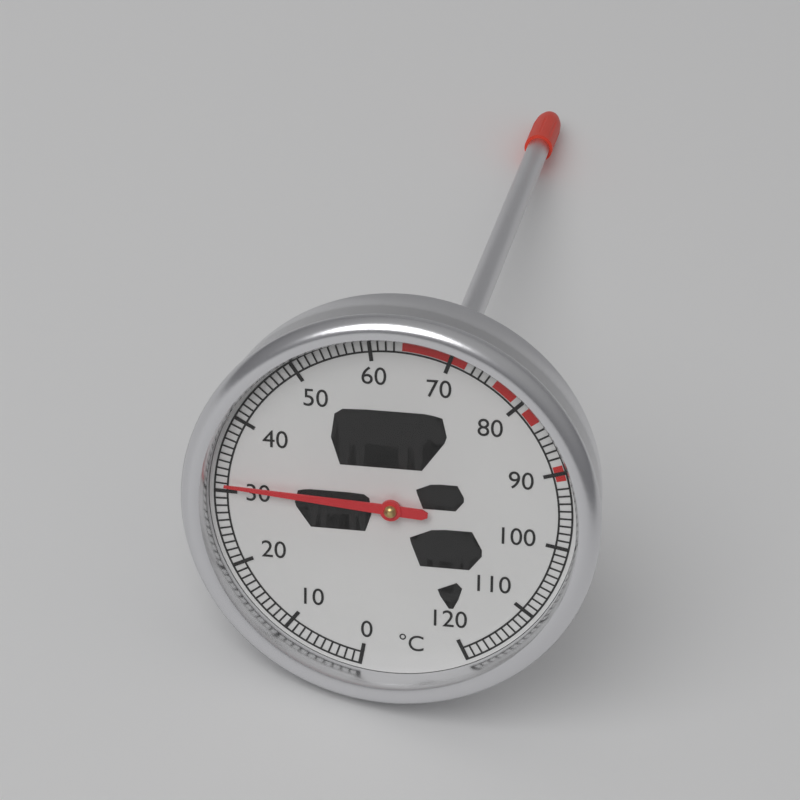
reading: 31 °C
